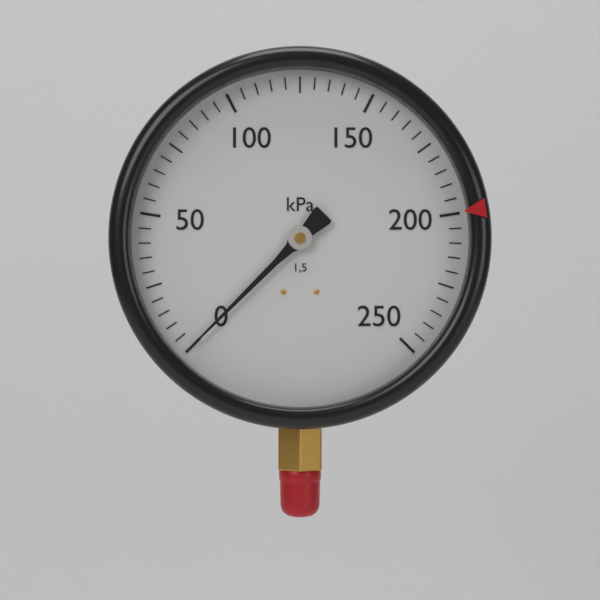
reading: 0 kPa
